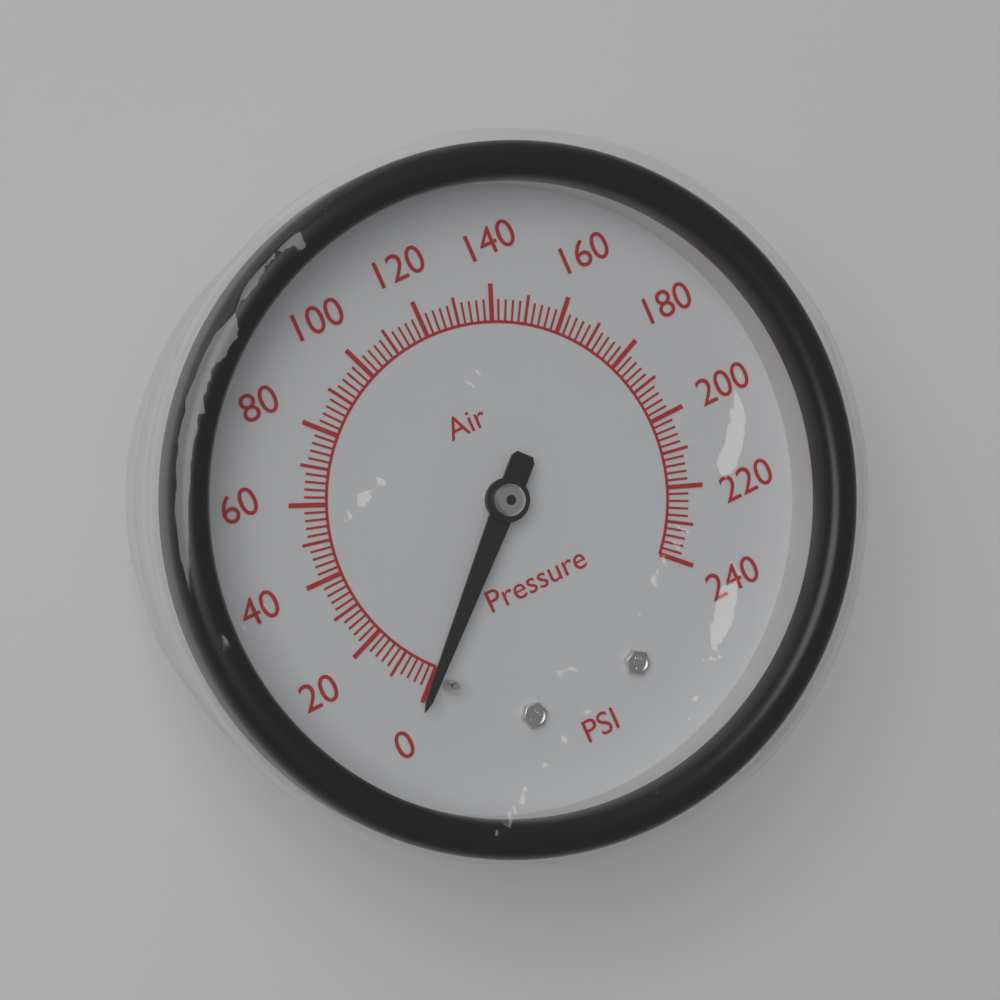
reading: 0 psi
